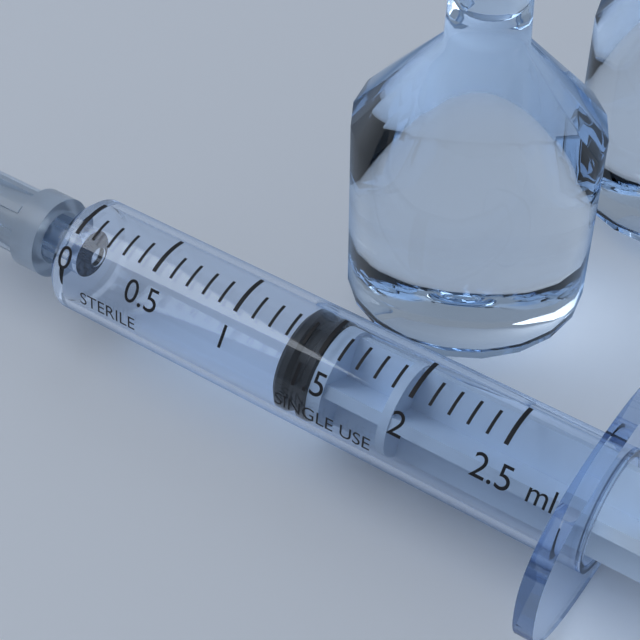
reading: 1.3 ml
